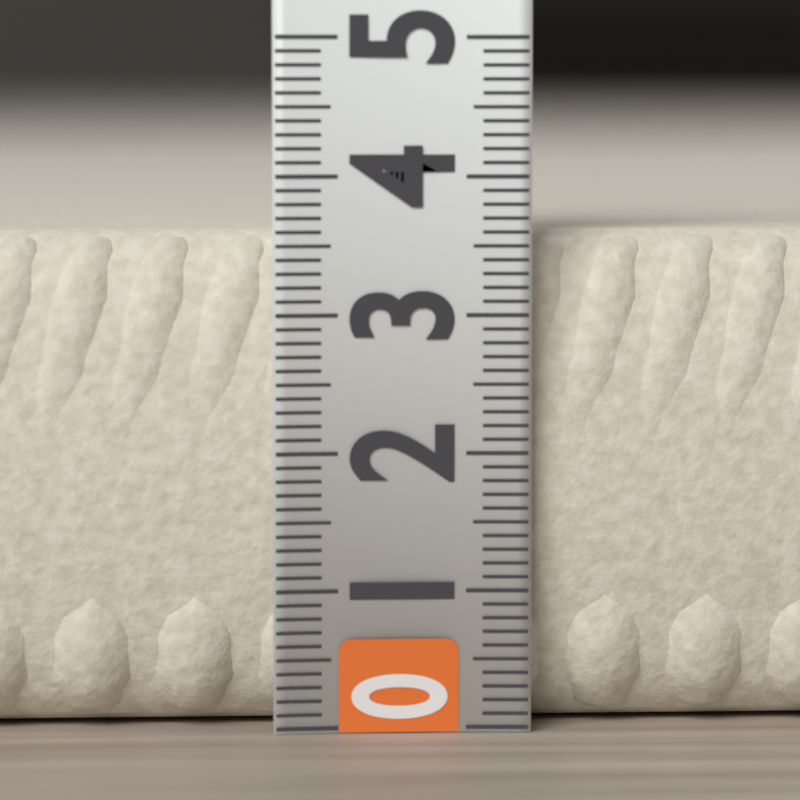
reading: 3.6 (no unit)
